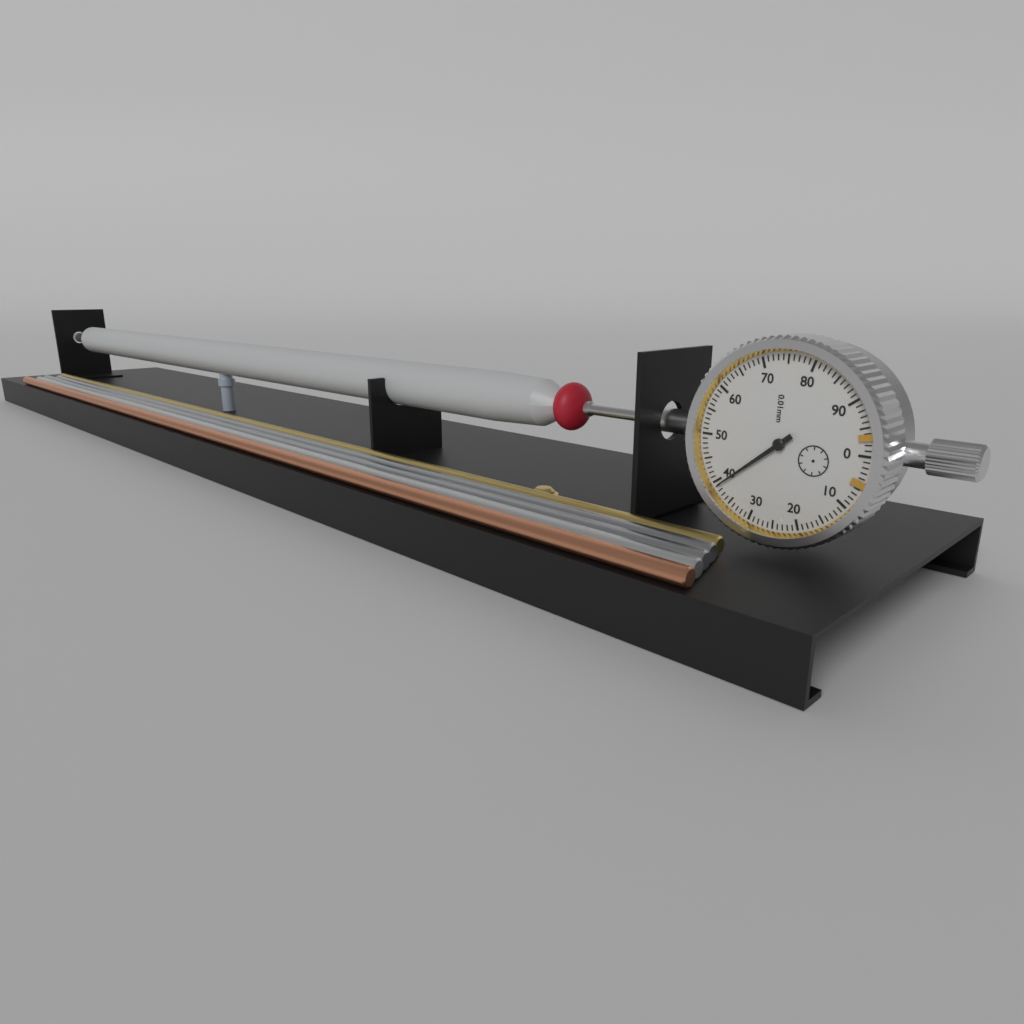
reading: 0.39 mm
